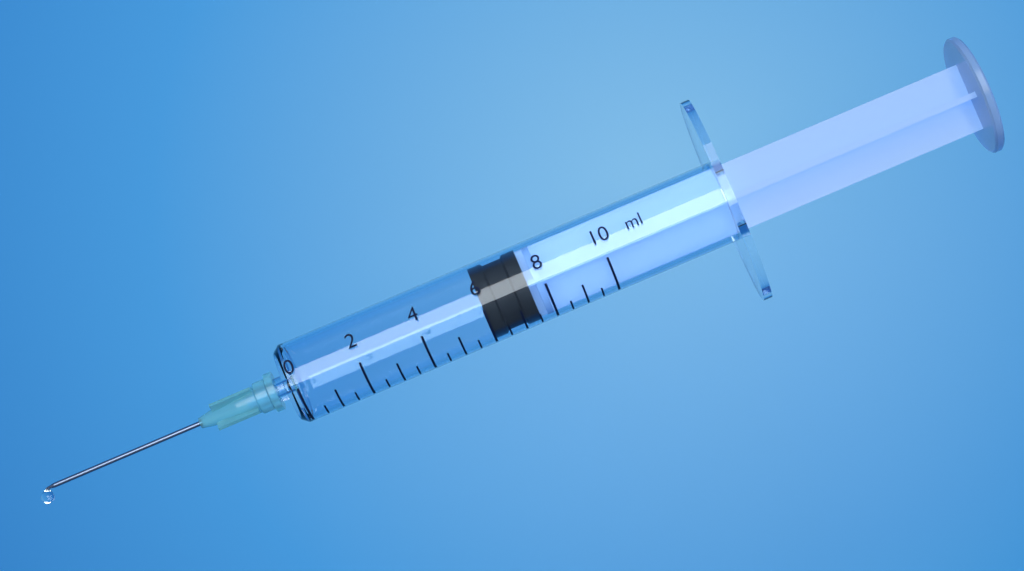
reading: 6.0 ml
